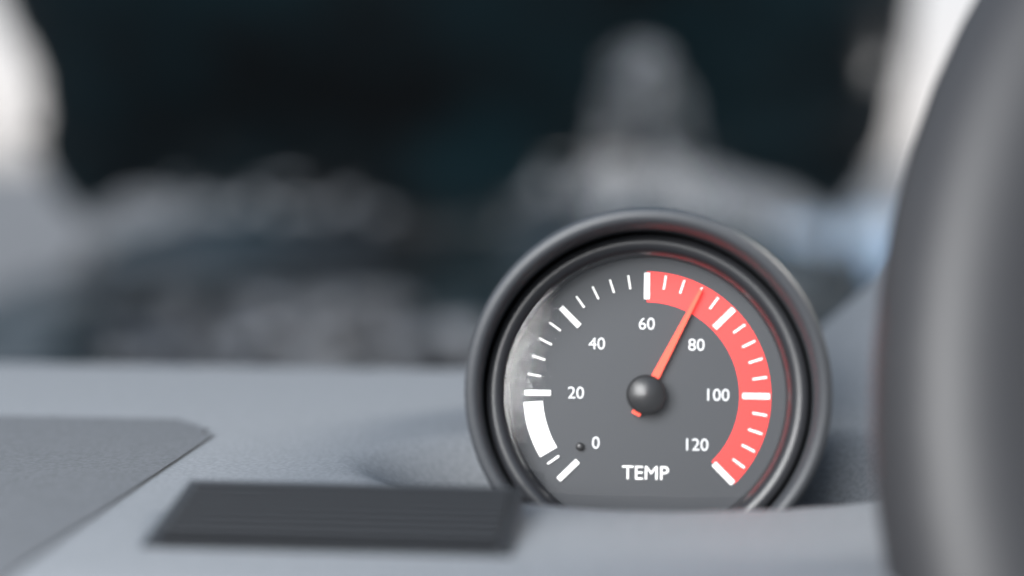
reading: 72 (no unit)
